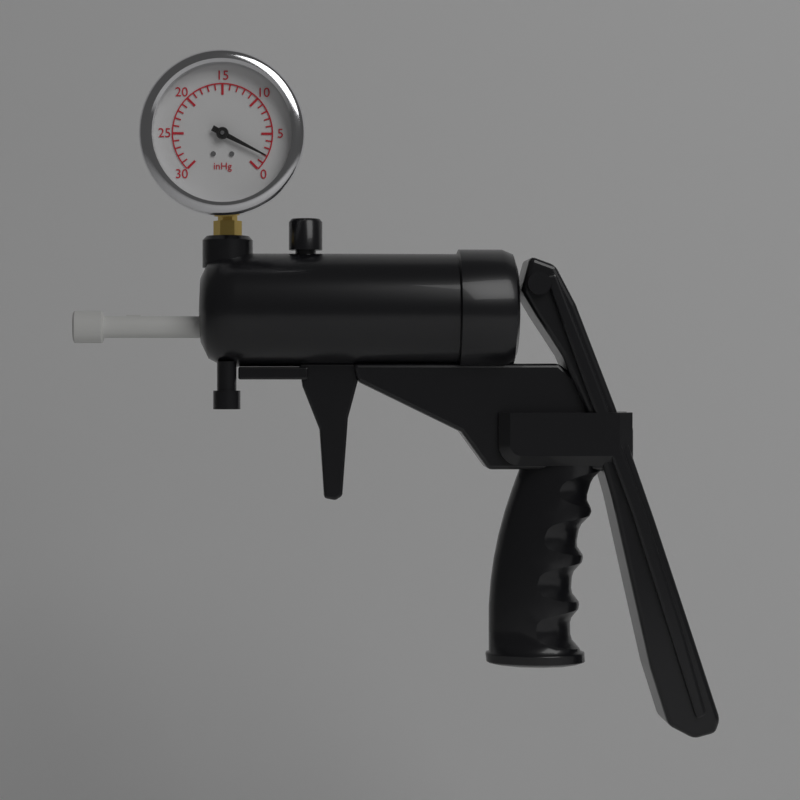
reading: 2 inHg
